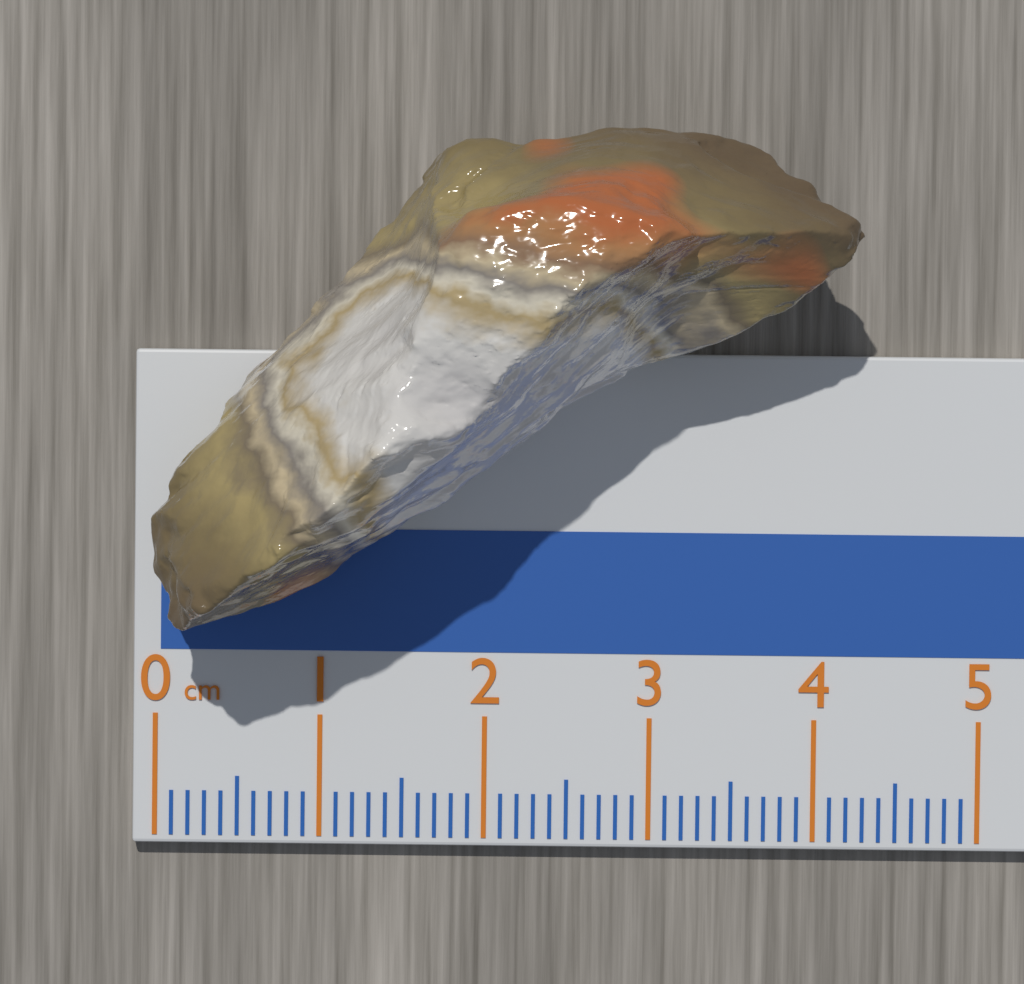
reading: 4.2 cm
